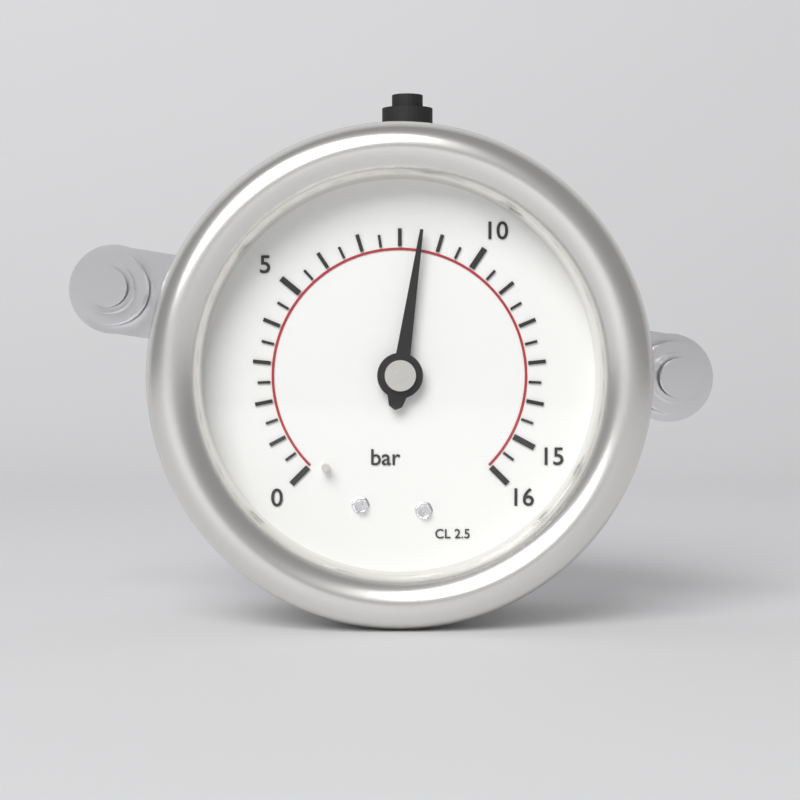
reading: 8.5 bar
